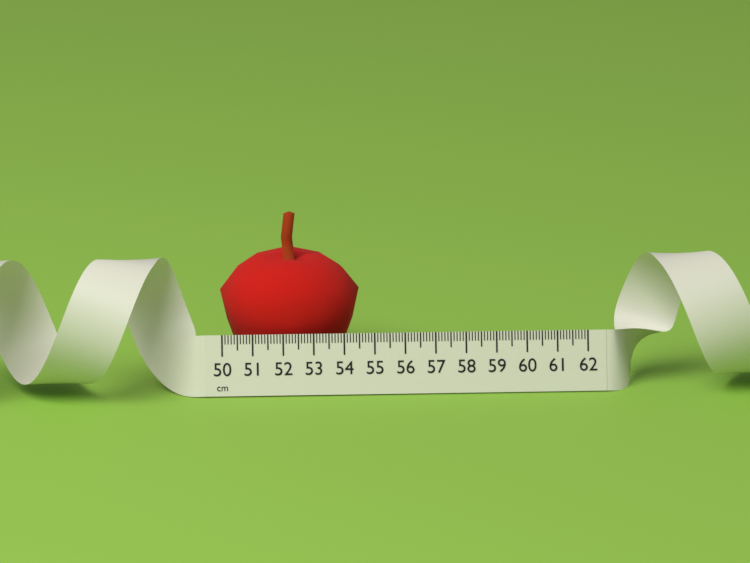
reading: 54.6 cm
